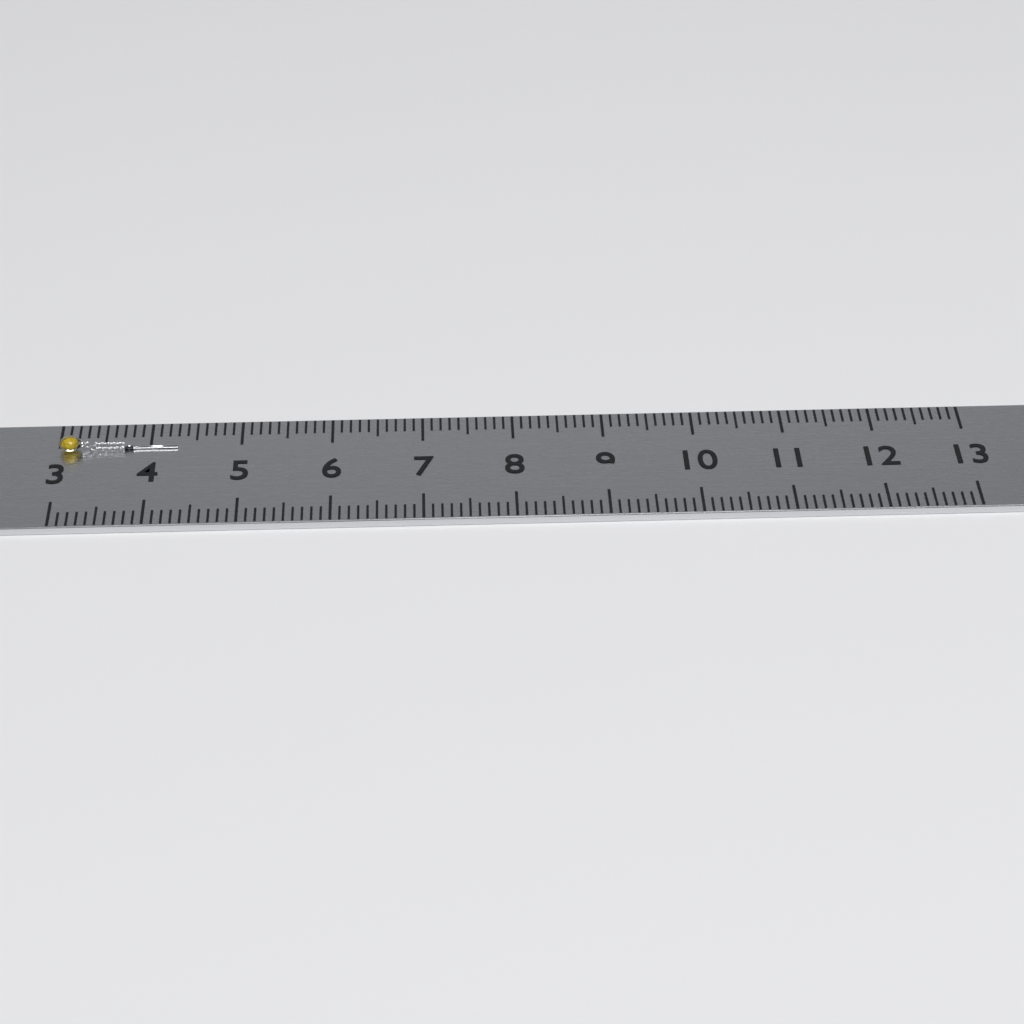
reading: 4.3 (no unit)
